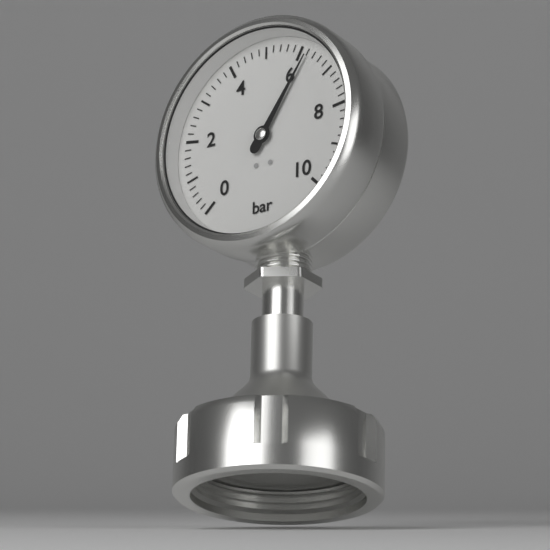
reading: 6.2 bar
